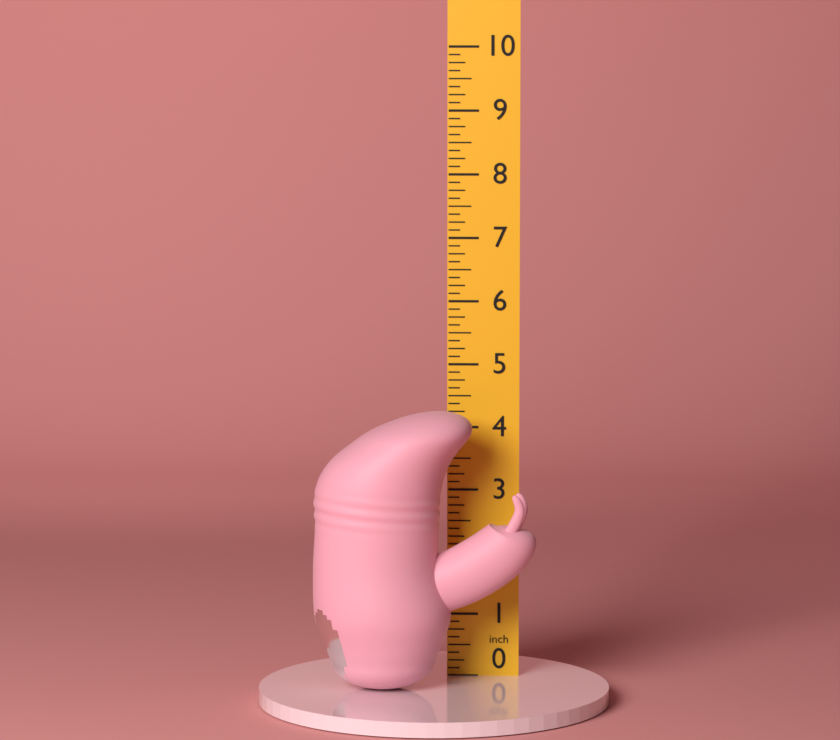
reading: 4.375 in
